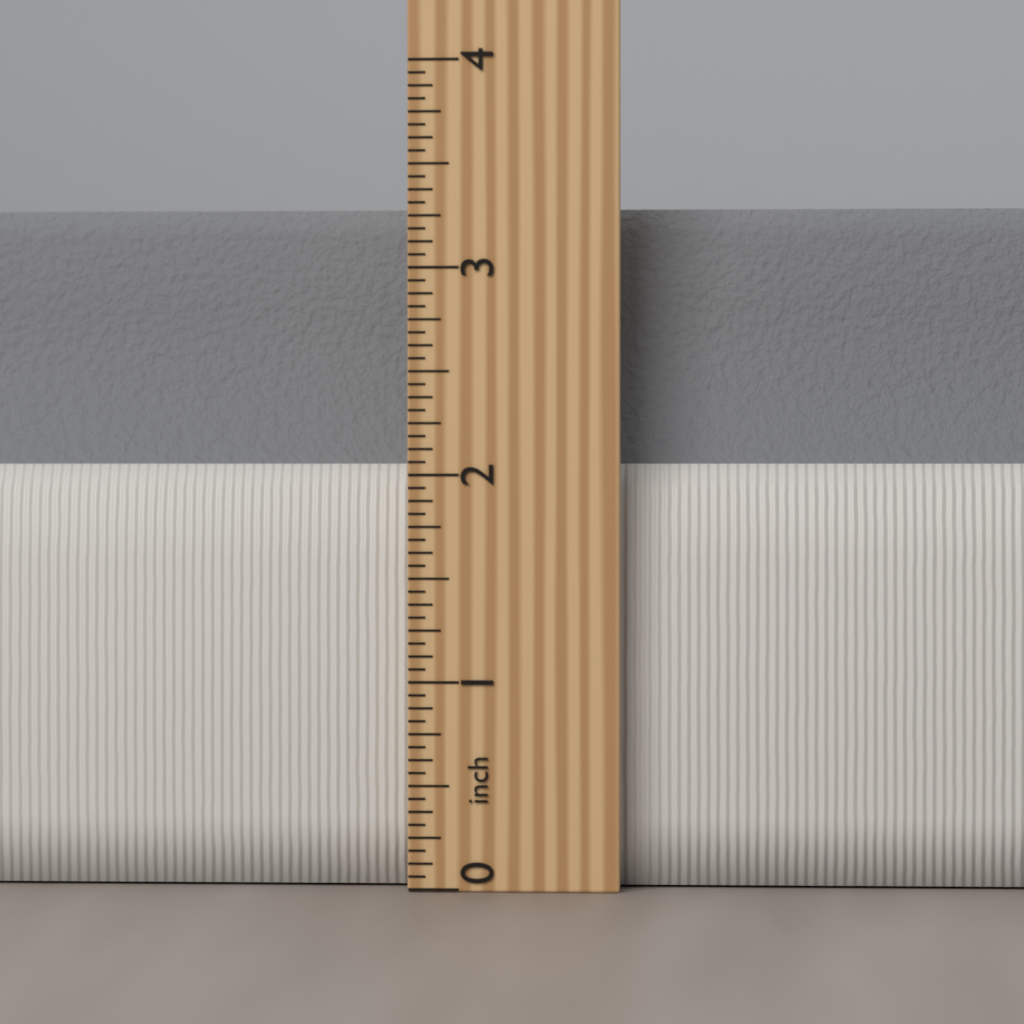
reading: 3.3125 inch
